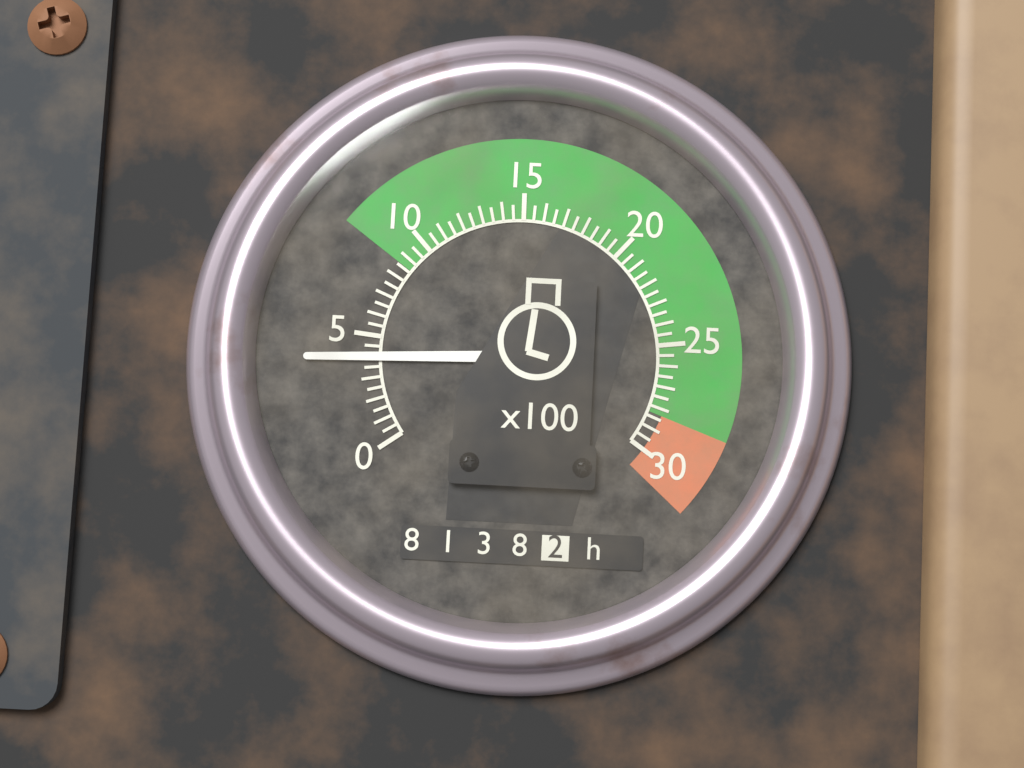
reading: 4.0 x100 rpm
